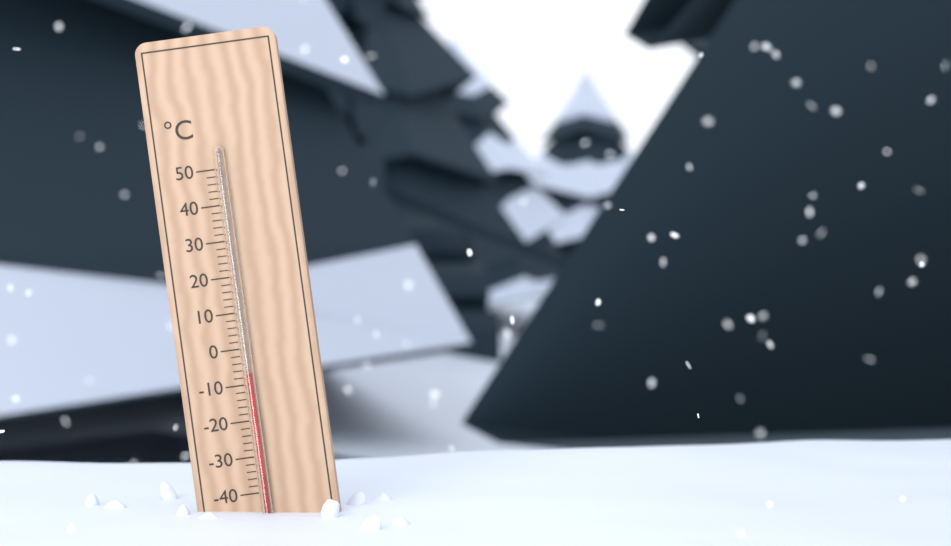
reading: -7 °C
